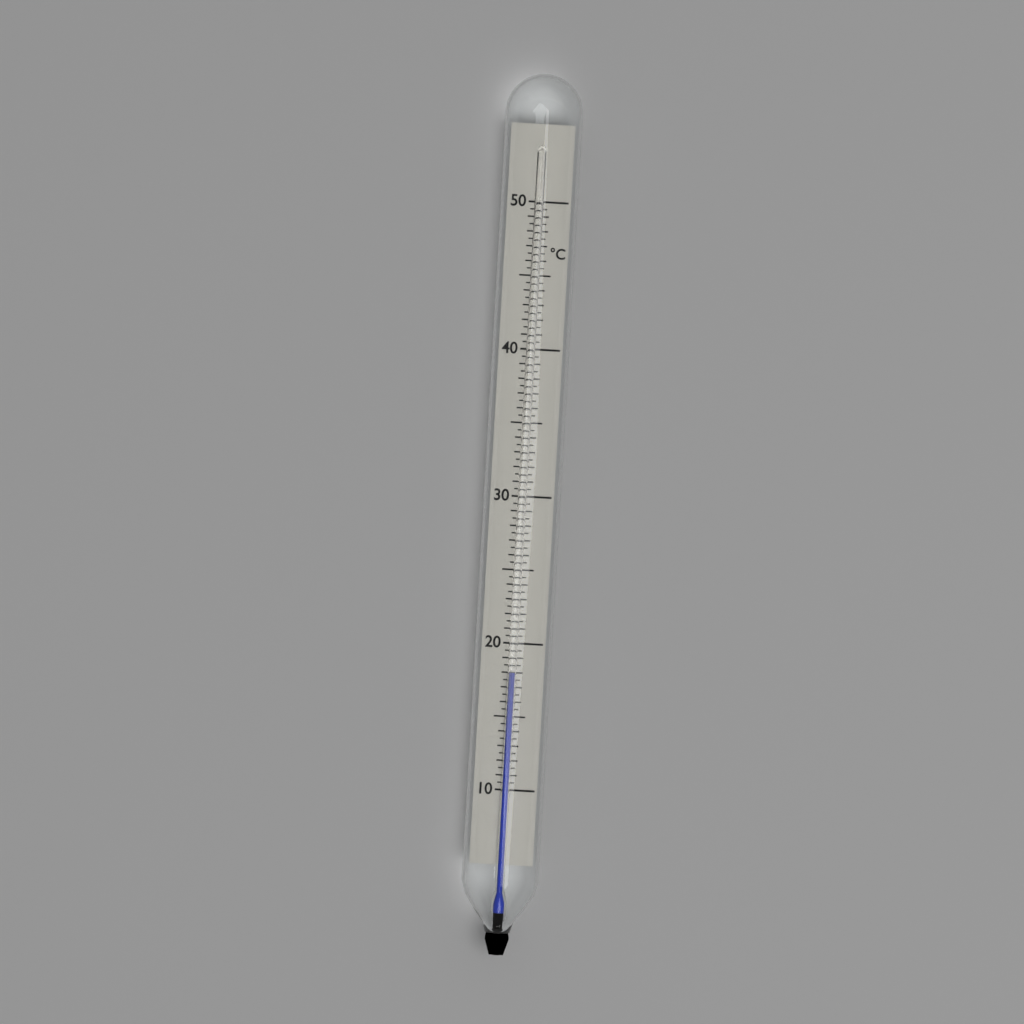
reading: 18.0 °C
